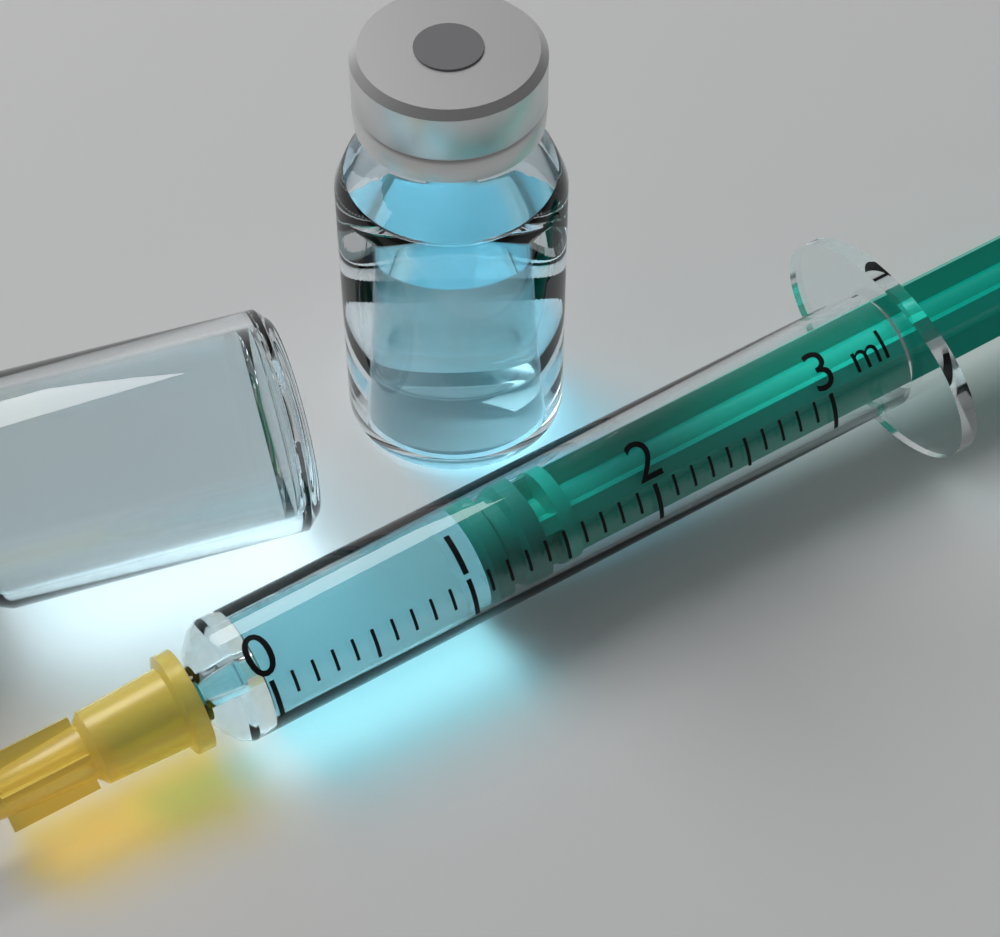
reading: 1.1 ml
